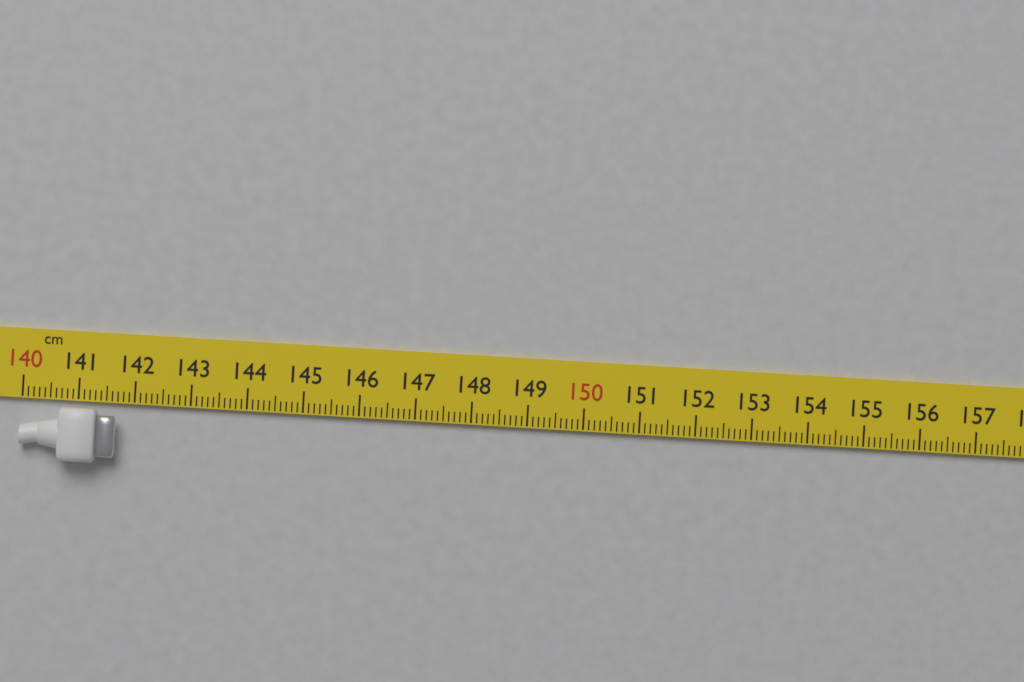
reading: 141.7 cm
